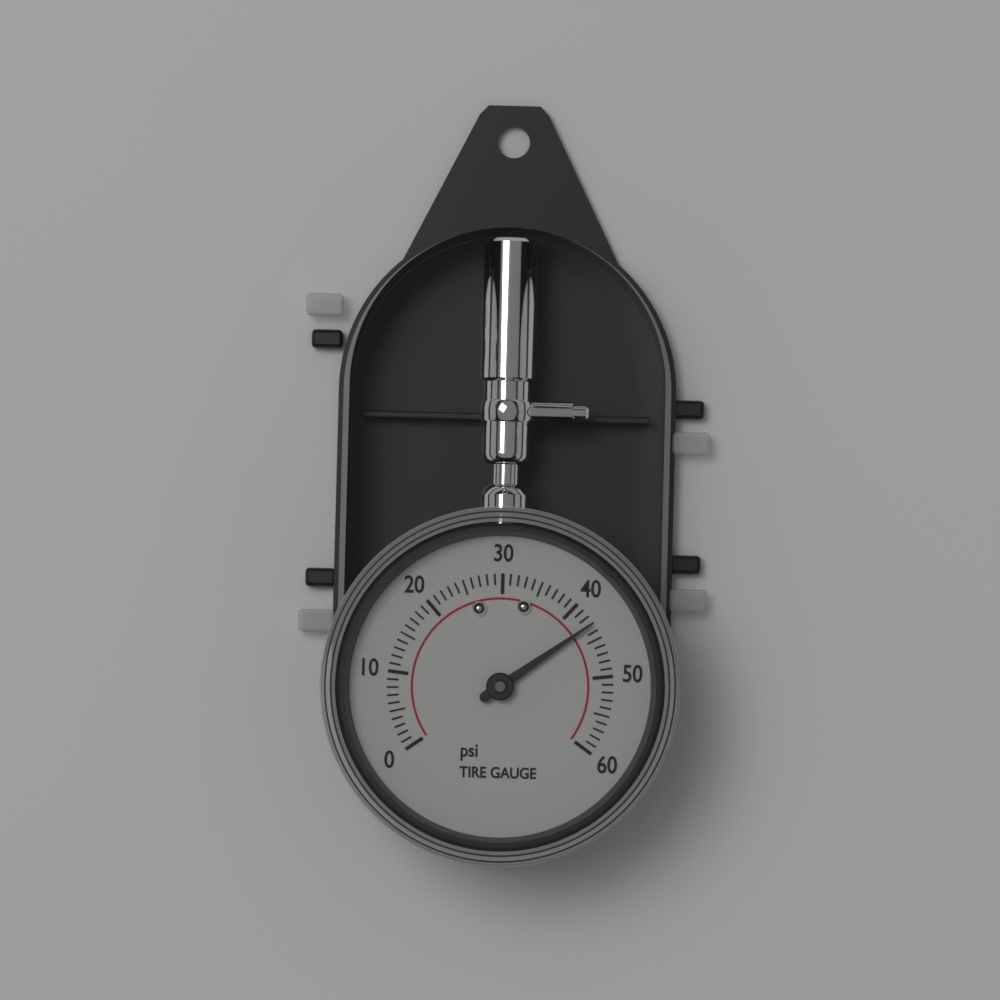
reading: 43 psi
